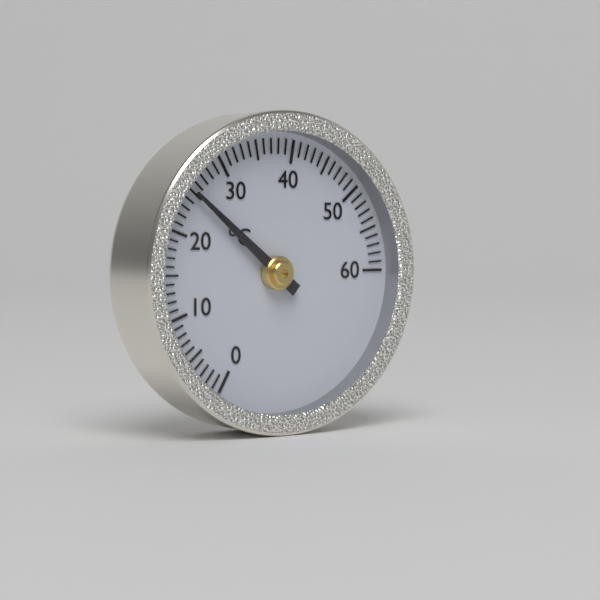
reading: 25 °C
